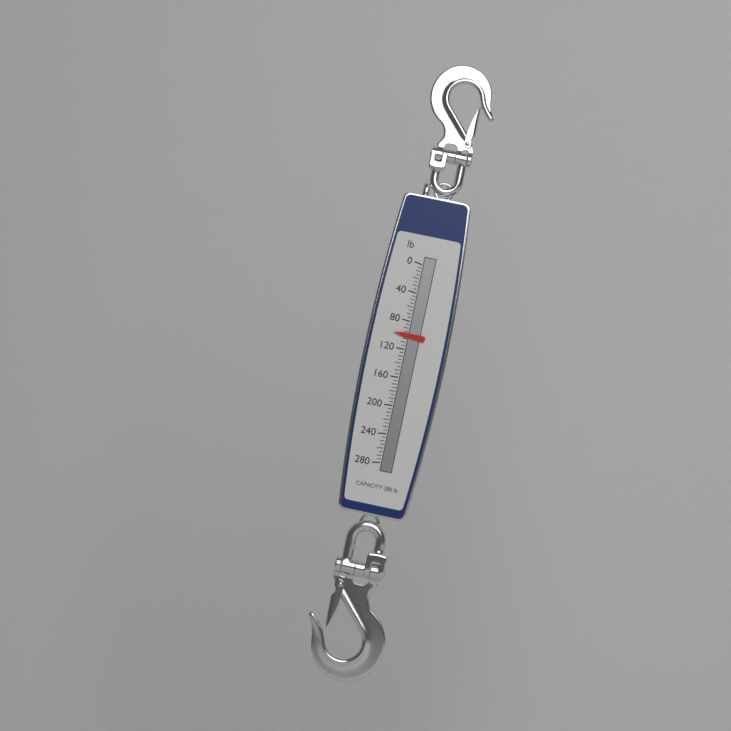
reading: 100 lb
